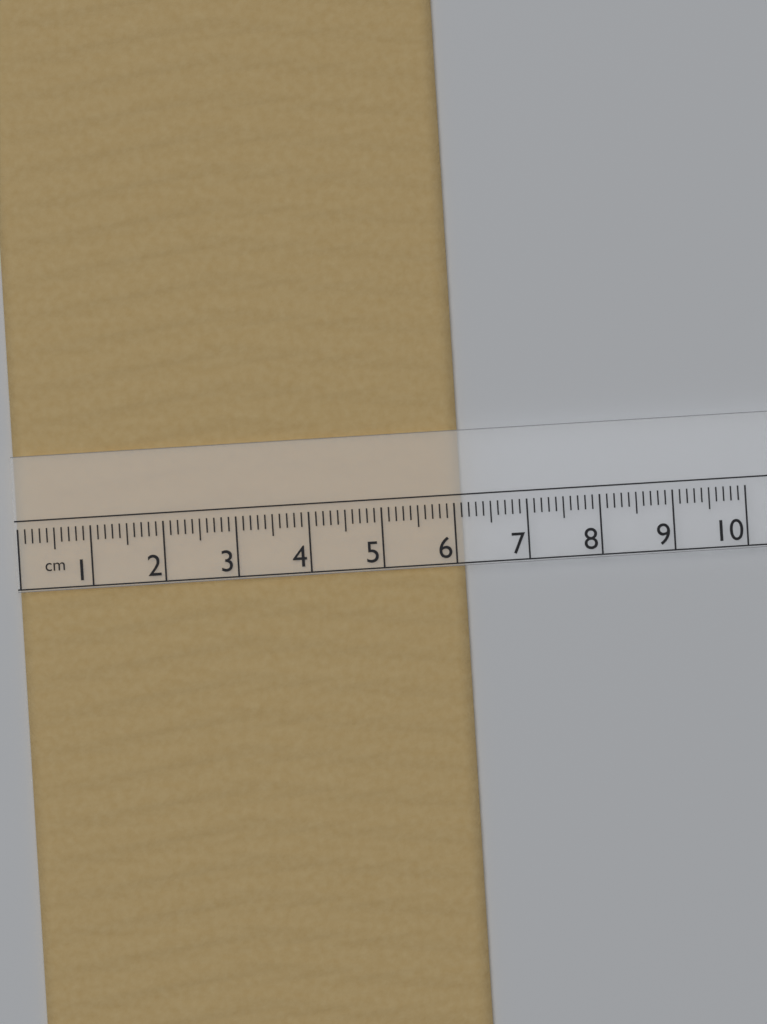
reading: 6.1 cm
